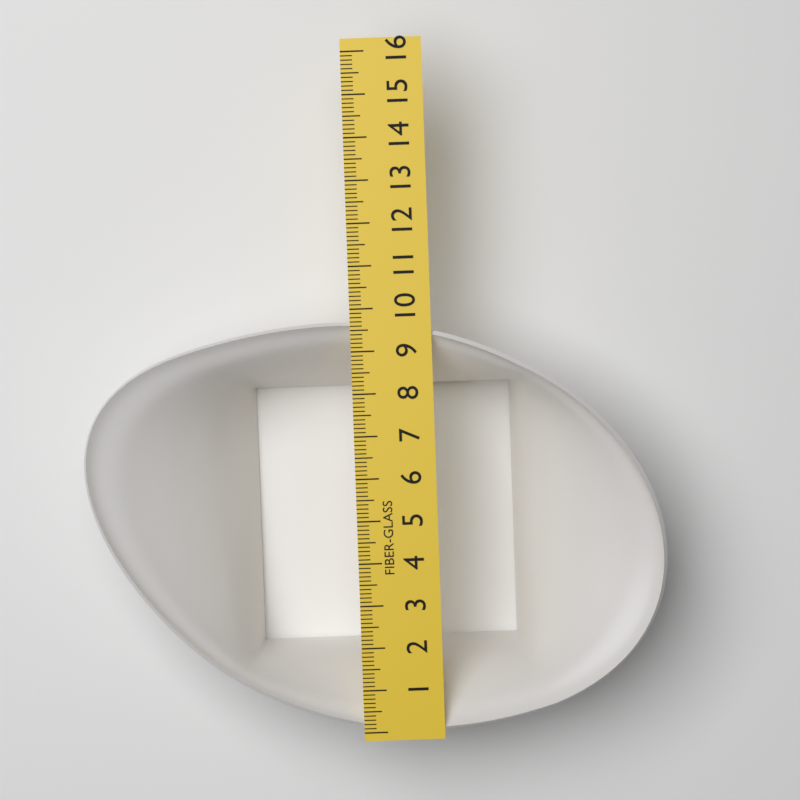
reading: 9.7 (no unit)
